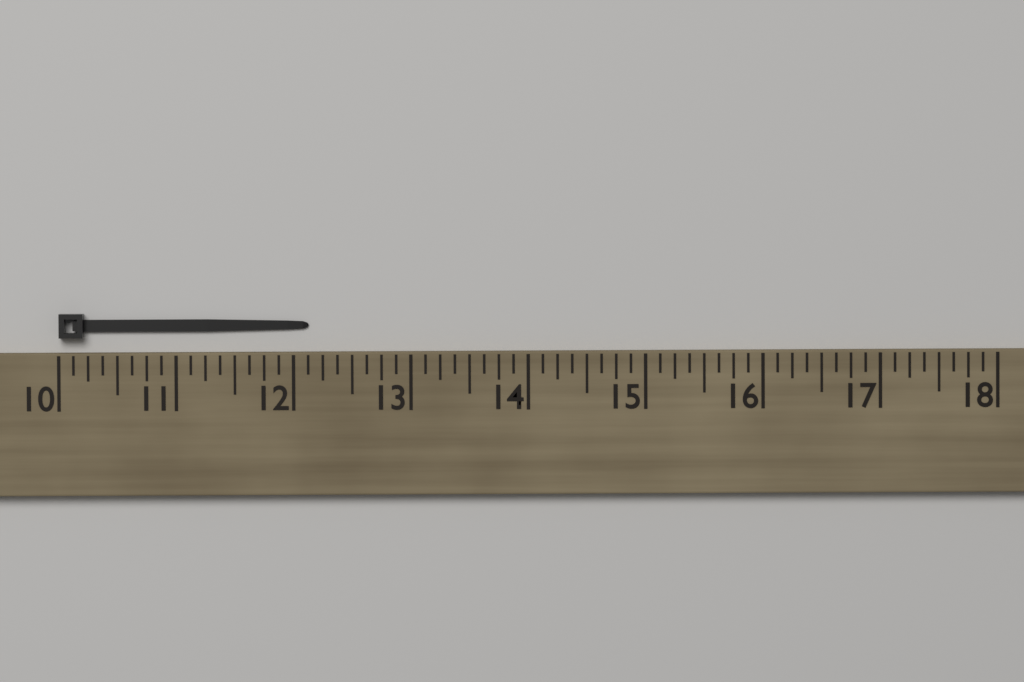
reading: 12.125 (no unit)
